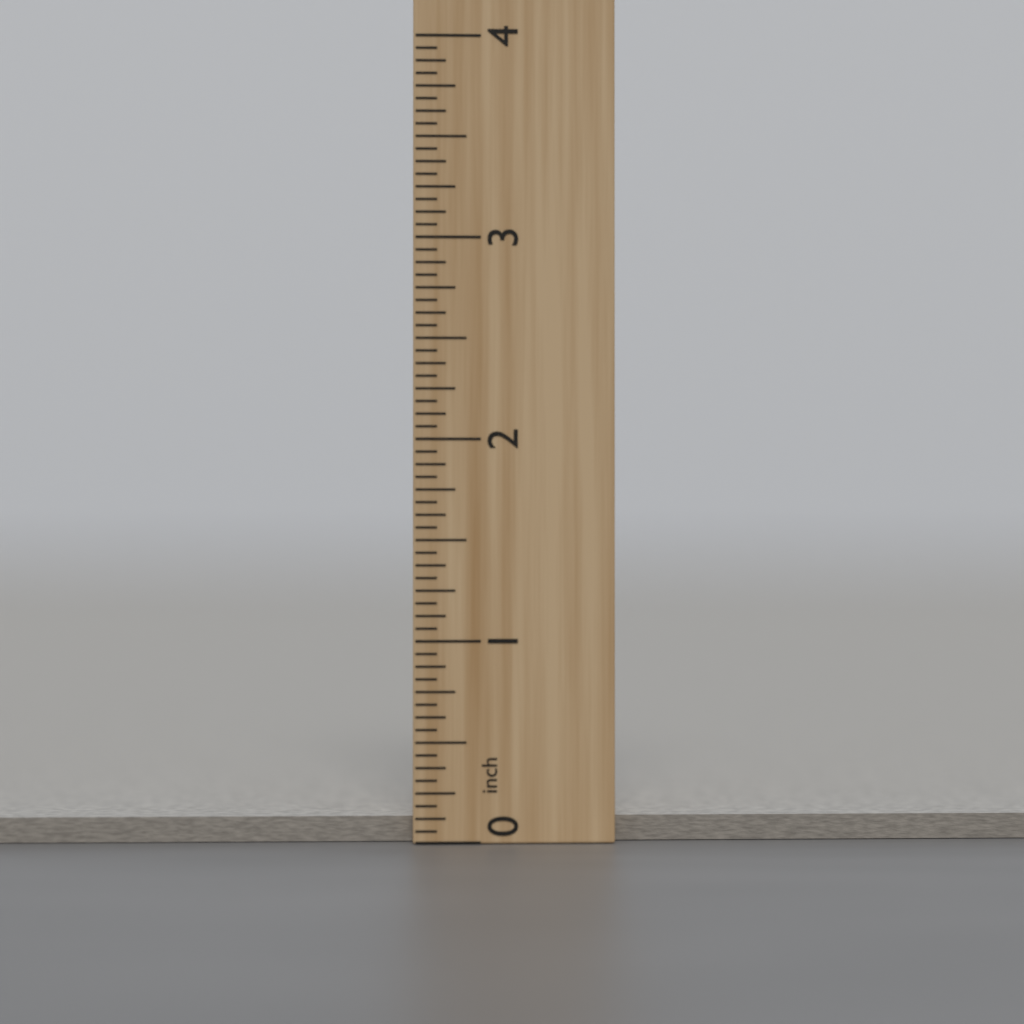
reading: 0.1250 inch
